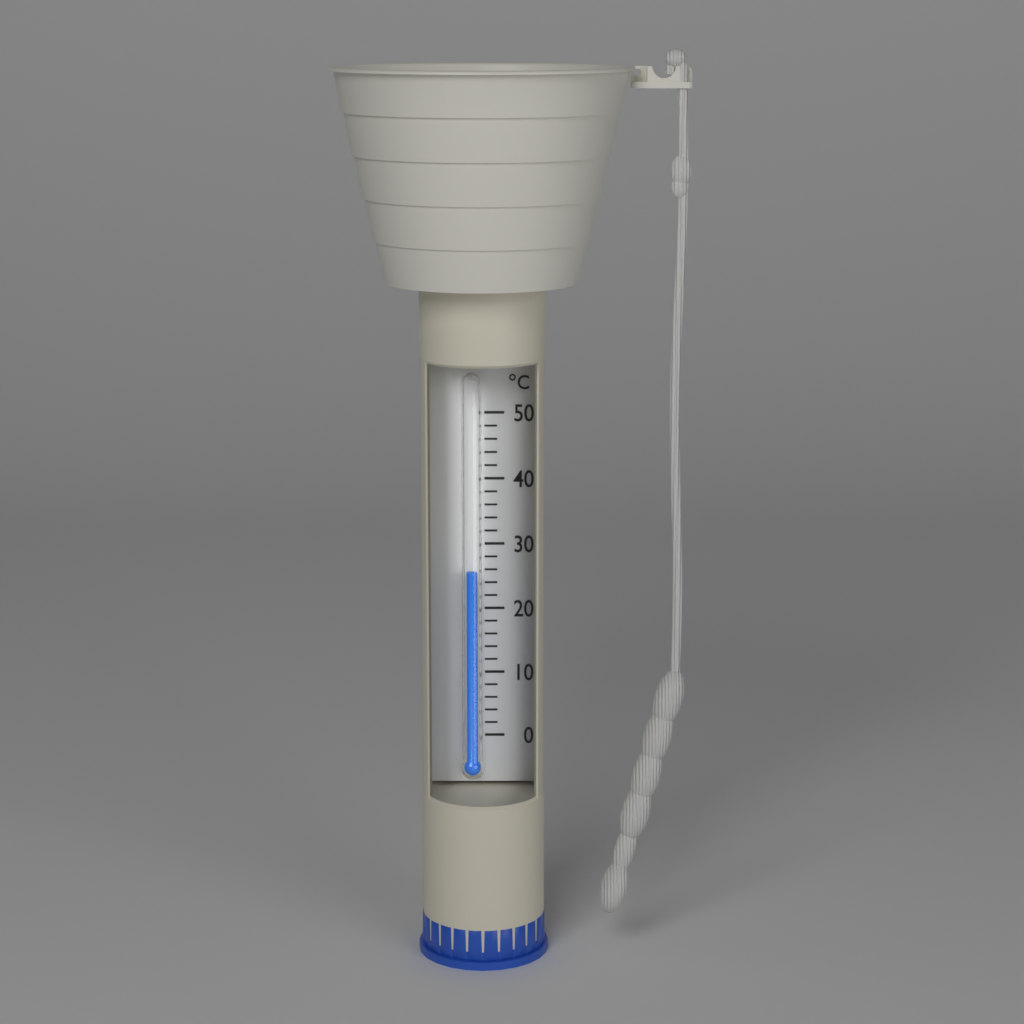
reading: 26 °C
